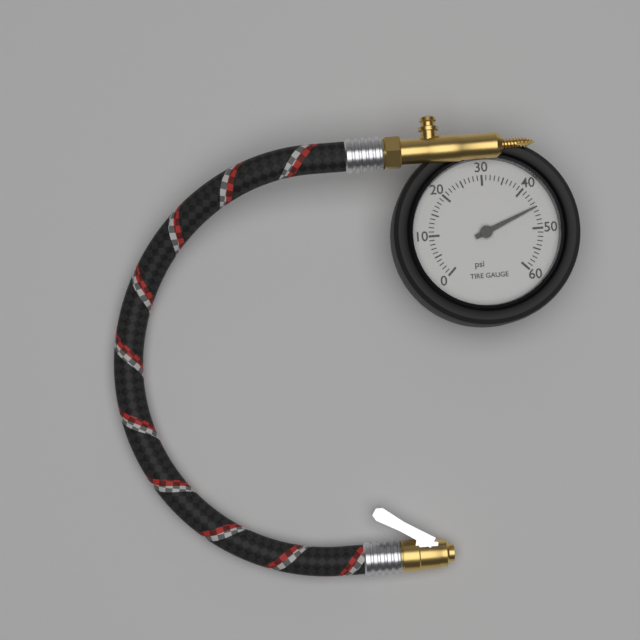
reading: 45 psi
